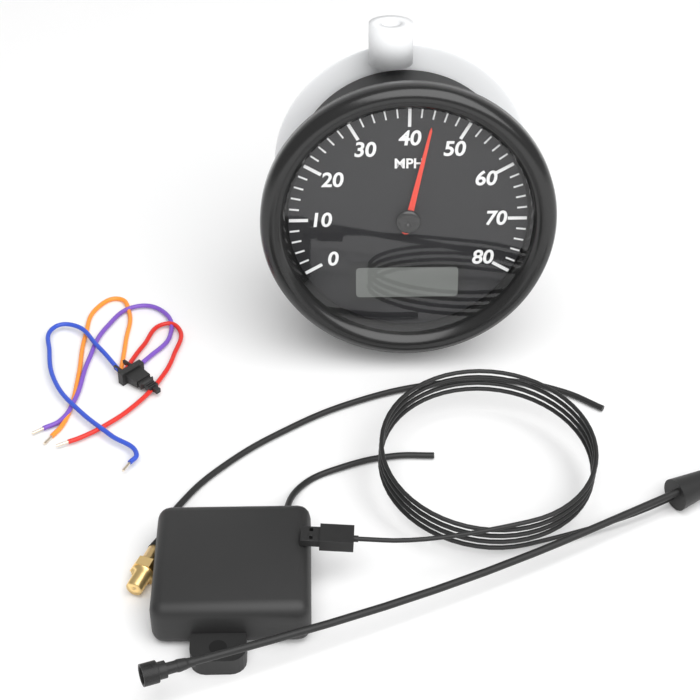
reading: 44 MPH
